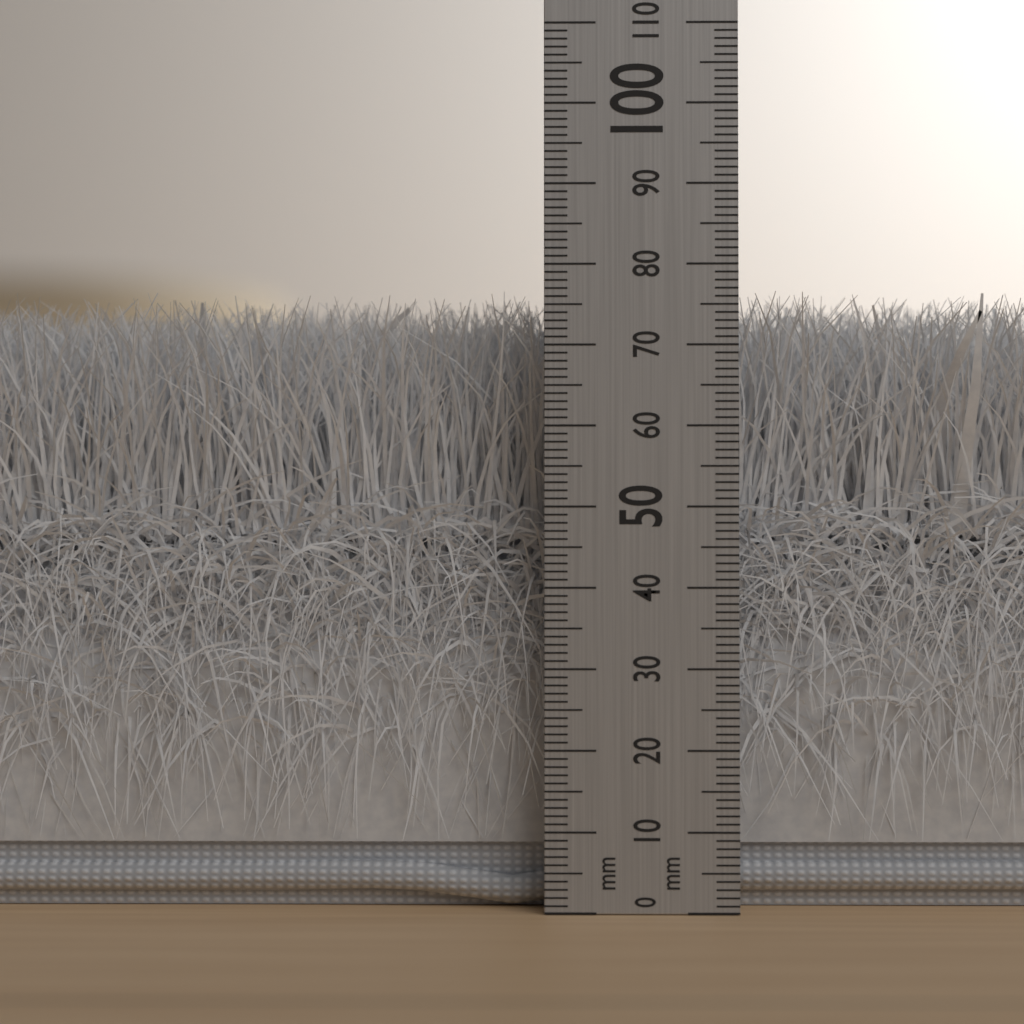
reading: 77 mm
